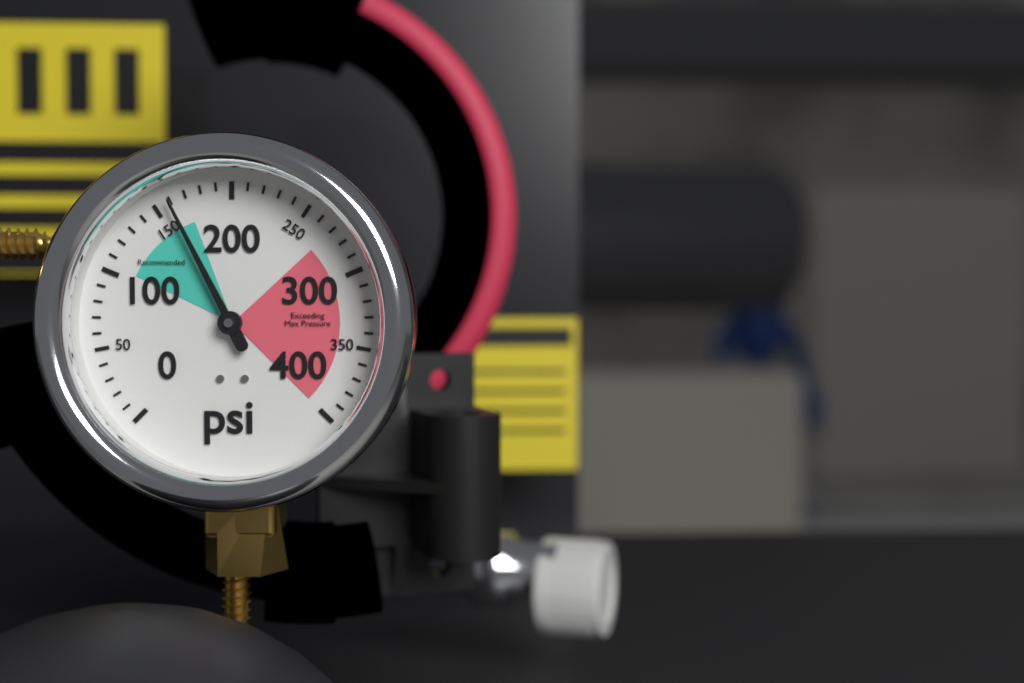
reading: 160 psi
